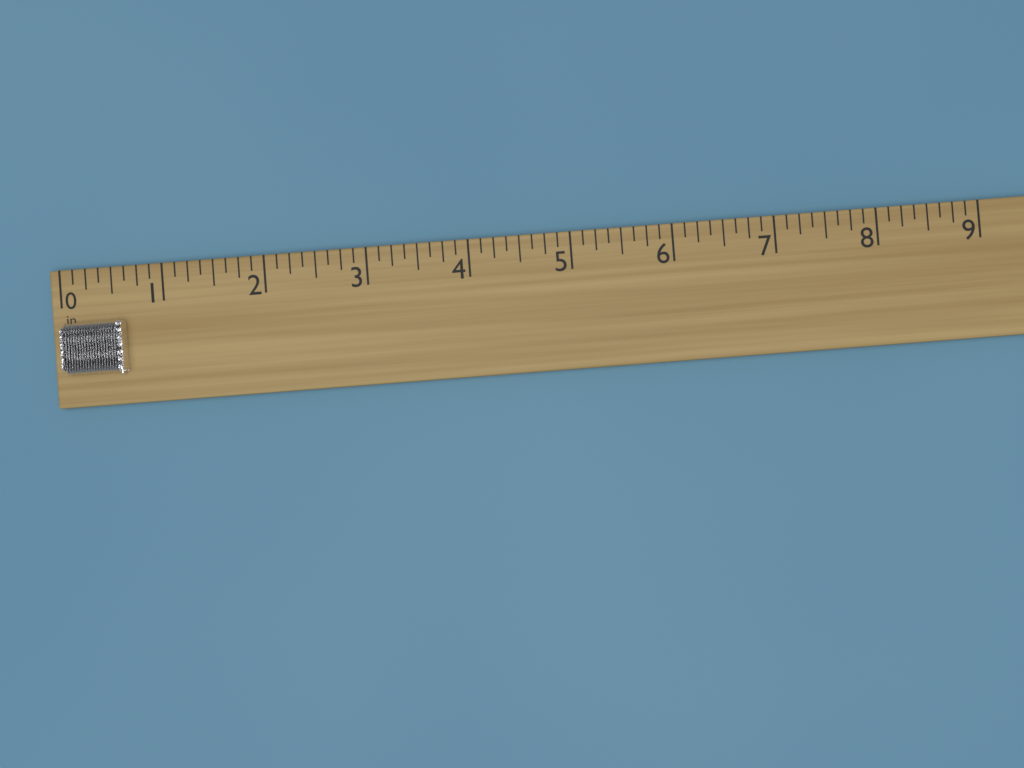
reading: 0.625 in
